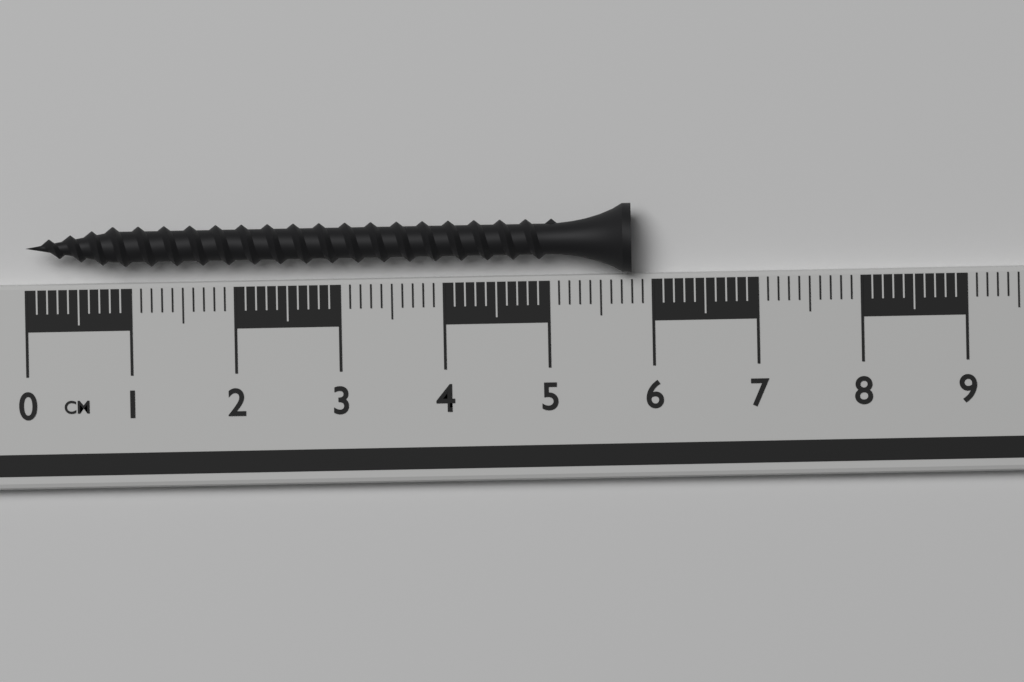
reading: 5.8 cm
